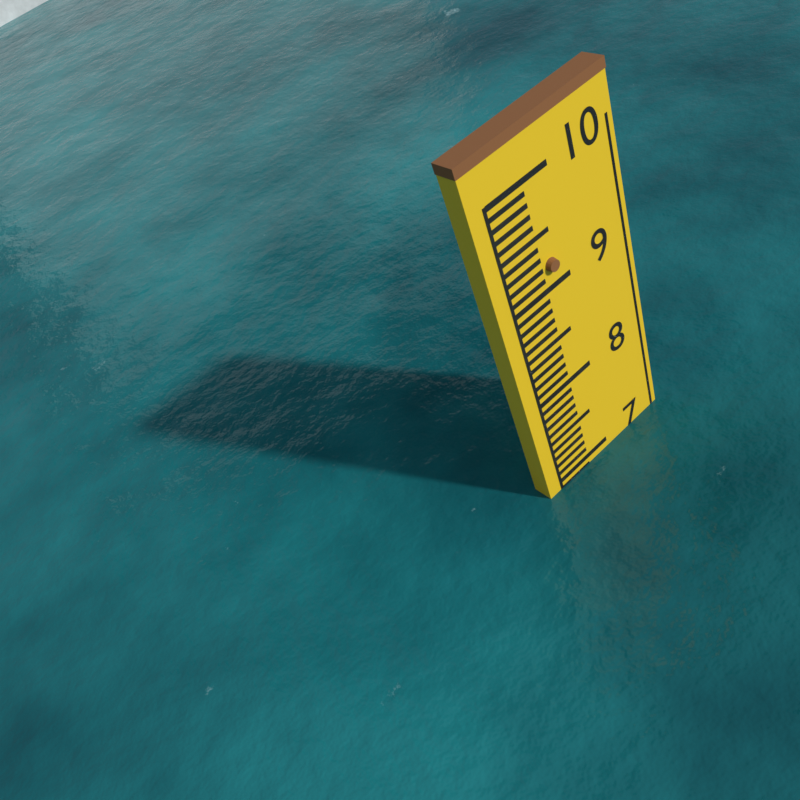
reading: 6.9 (no unit)
